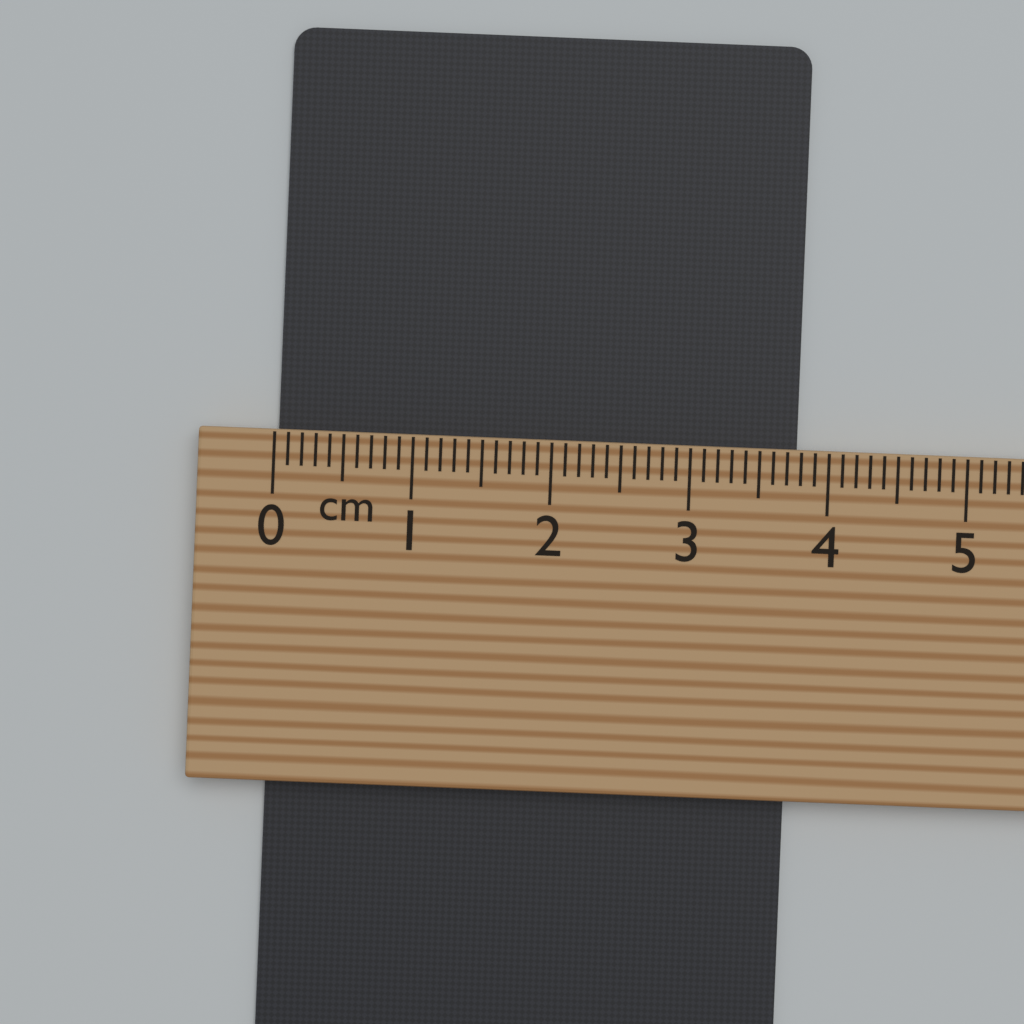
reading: 3.8 cm
